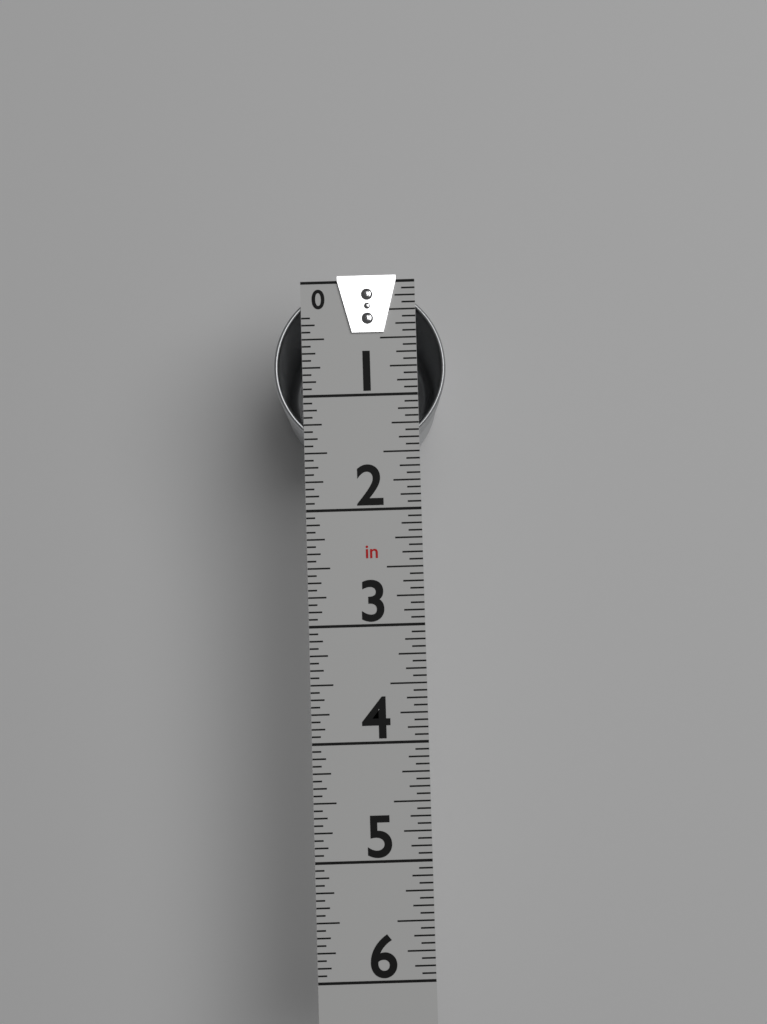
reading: 1.5000 in
